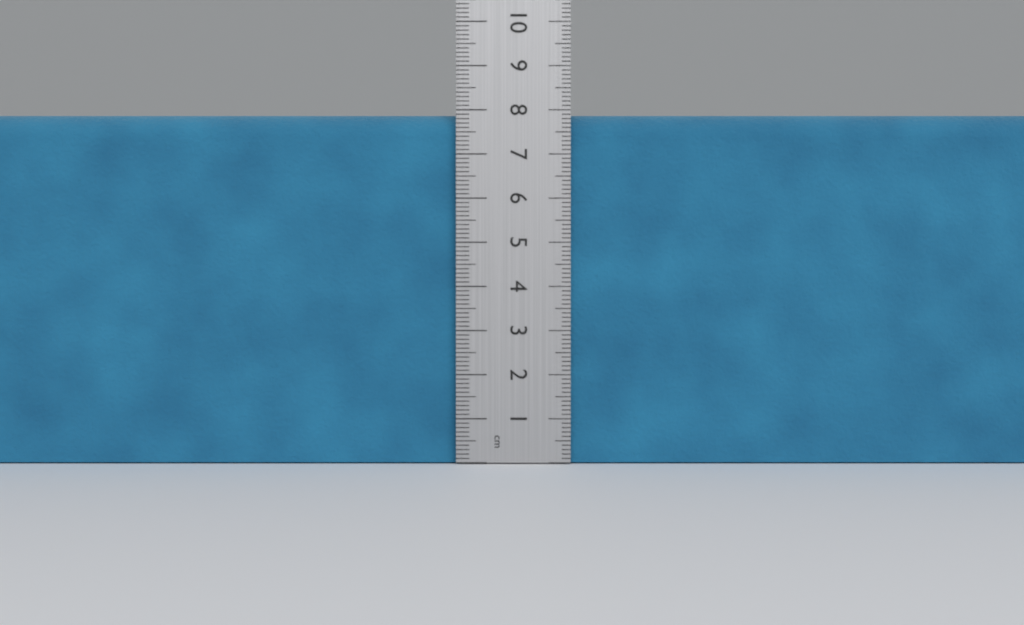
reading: 7.9 cm
